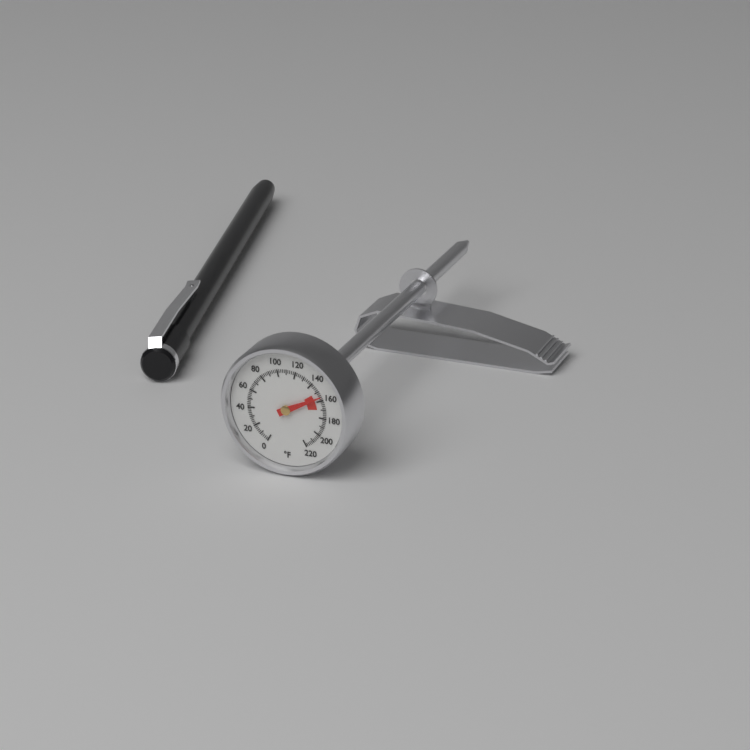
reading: 156 °F
